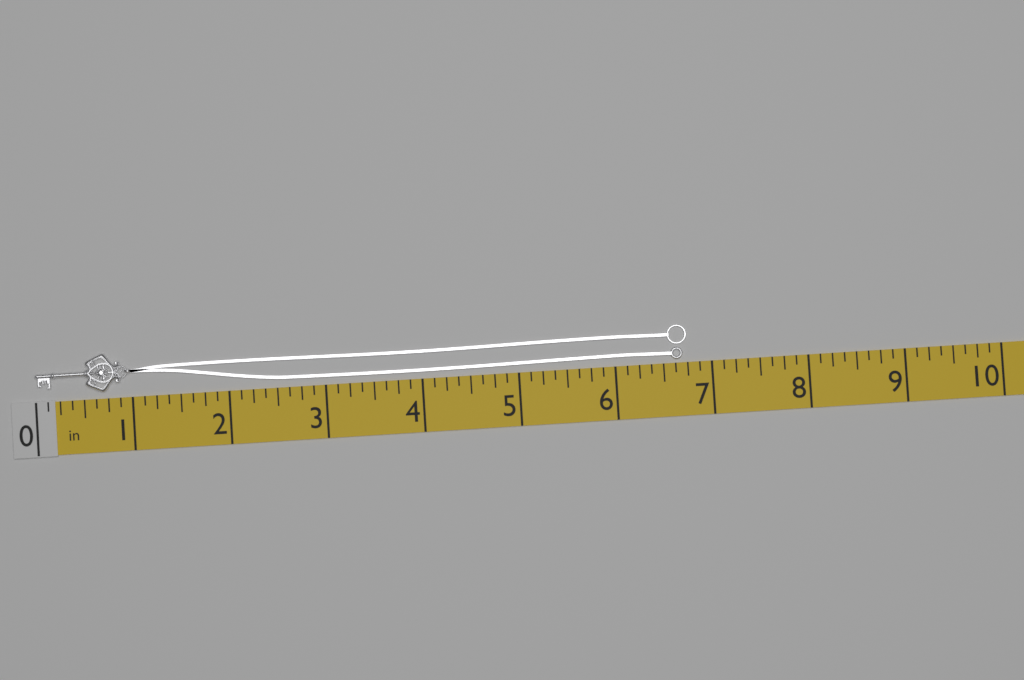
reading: 6.750 in
